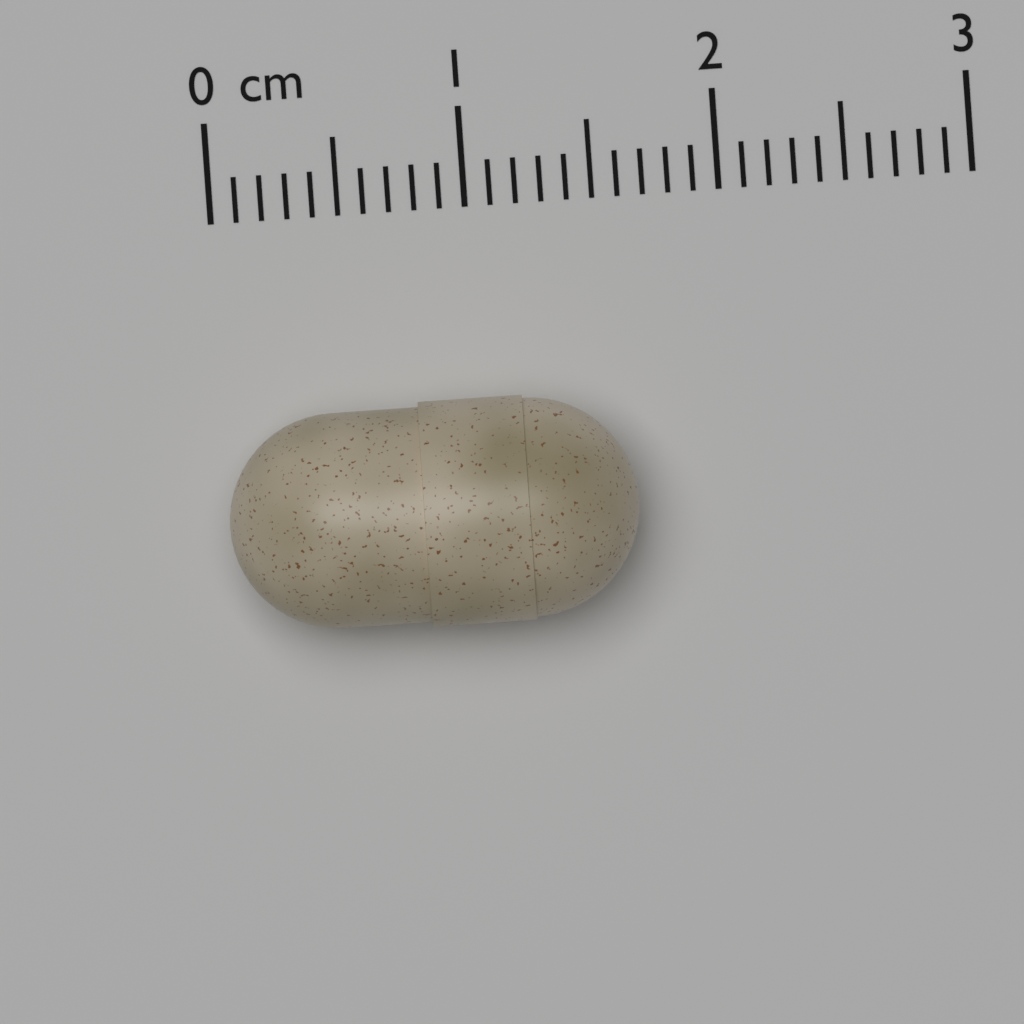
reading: 1.6 cm
